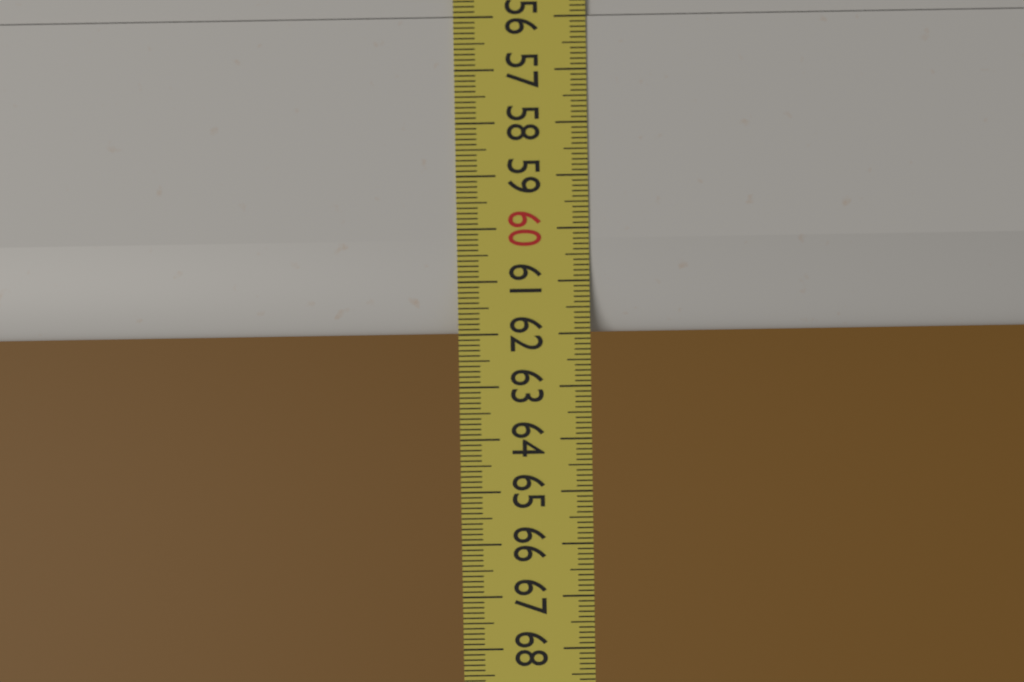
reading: 62.0 (no unit)
